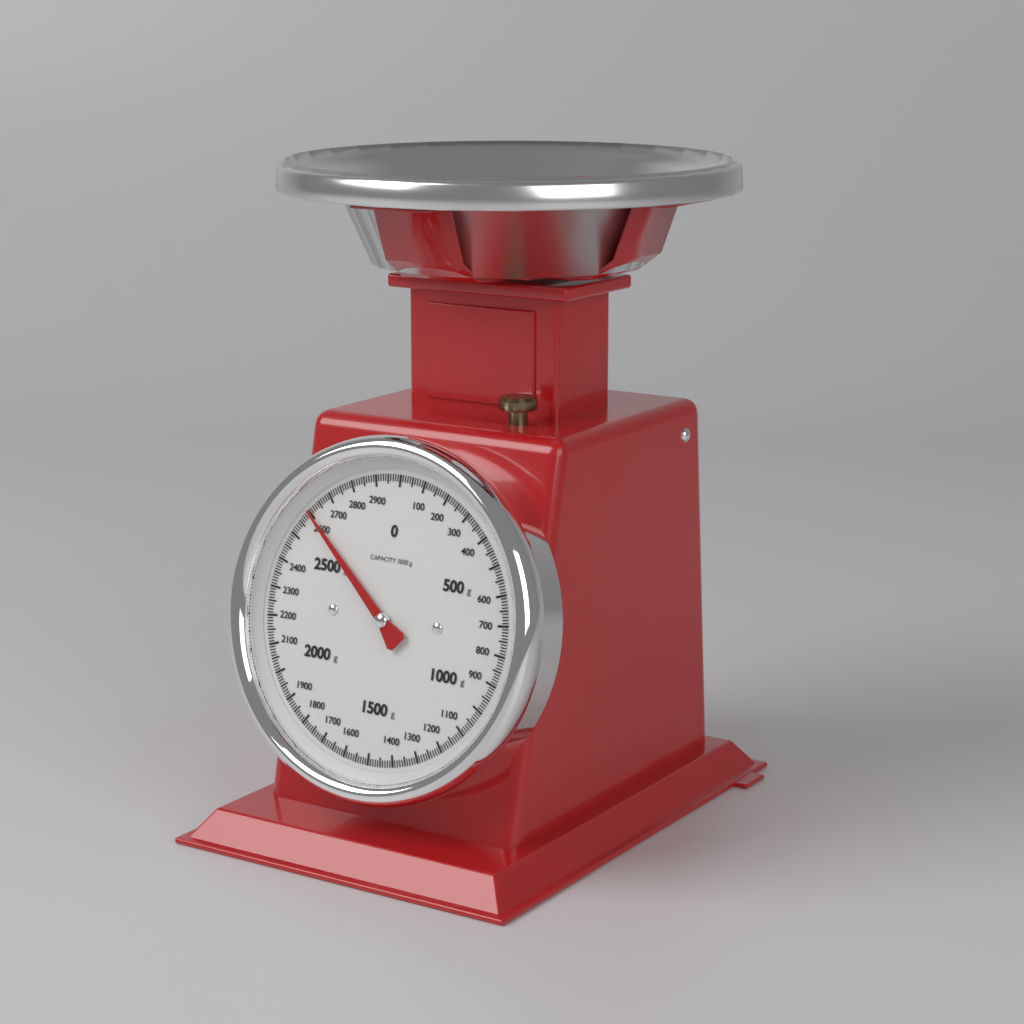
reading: 2600 g
